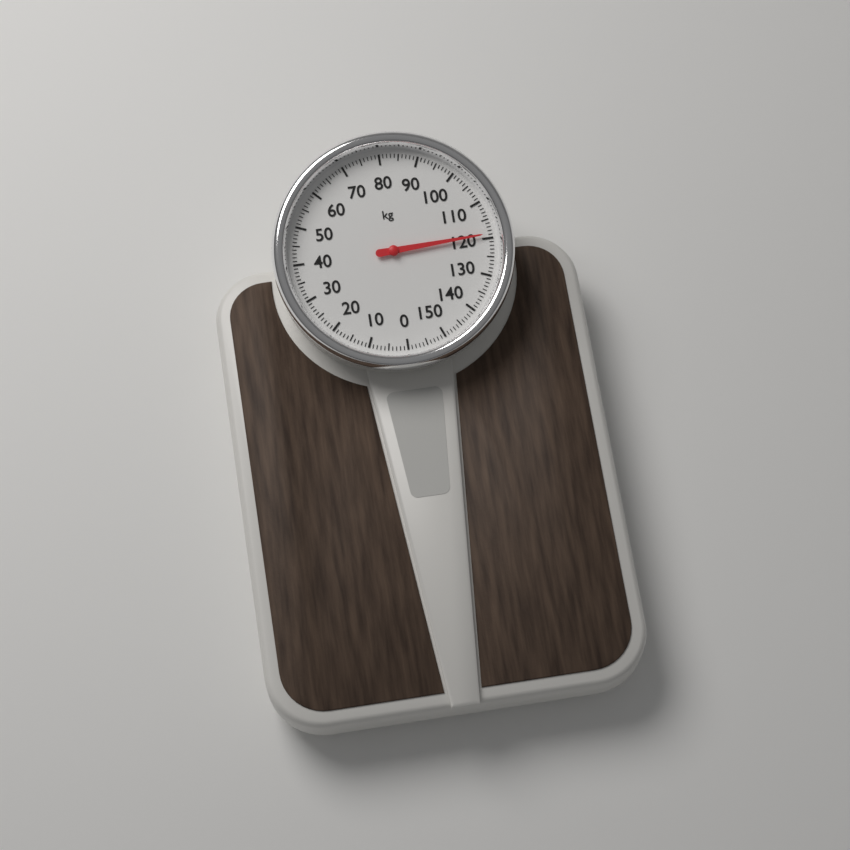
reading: 119 kg
